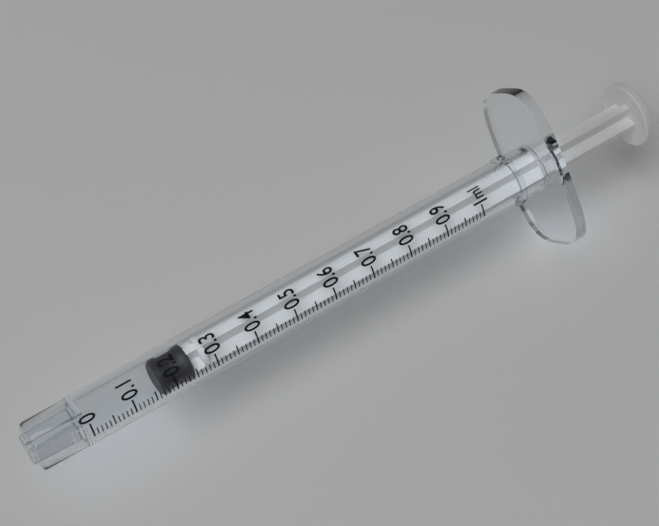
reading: 0.17 ml
